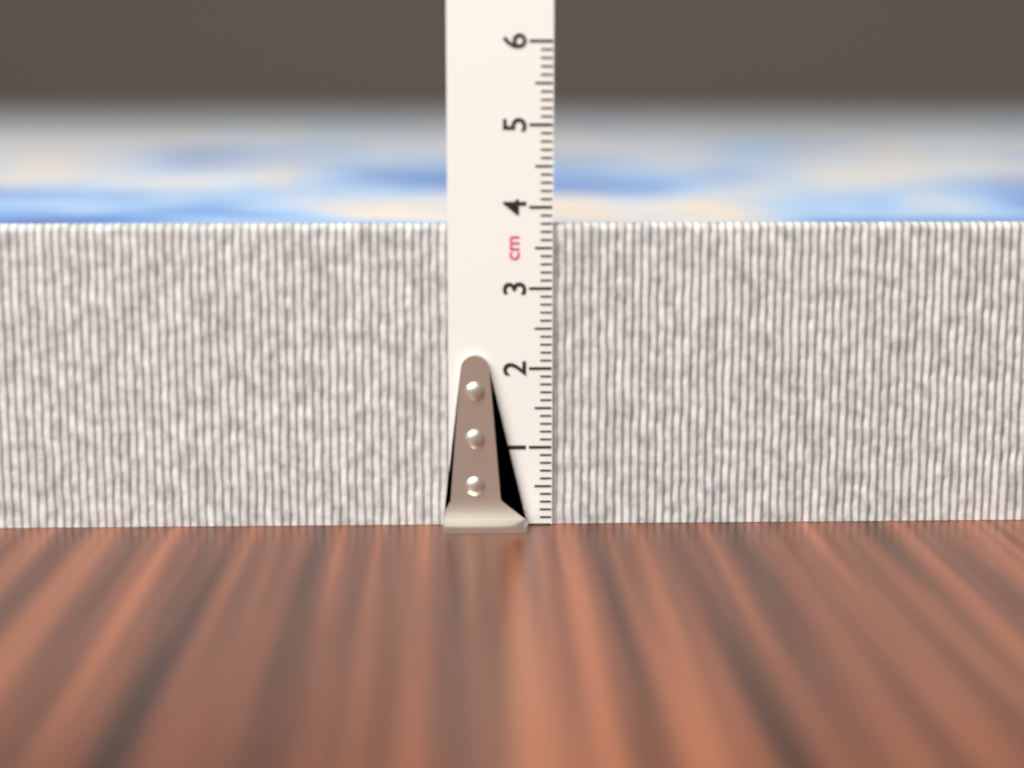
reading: 3.8 cm
